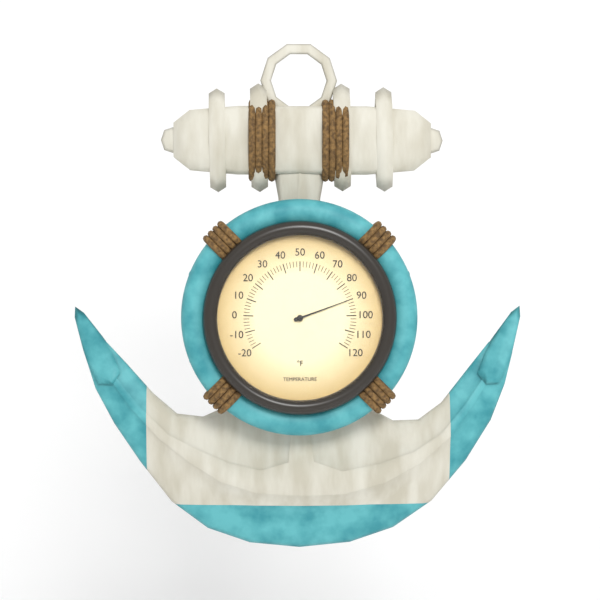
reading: 90 °F
